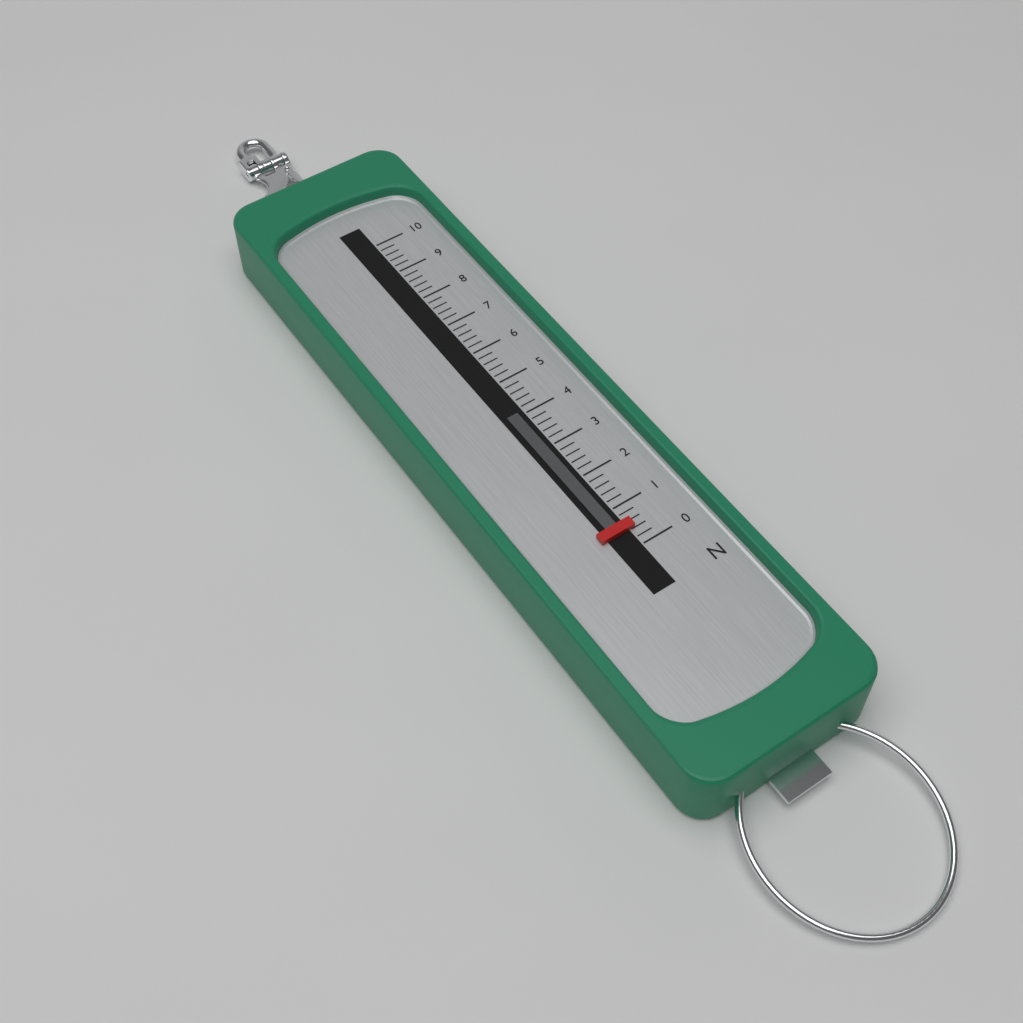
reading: 0.4 N
